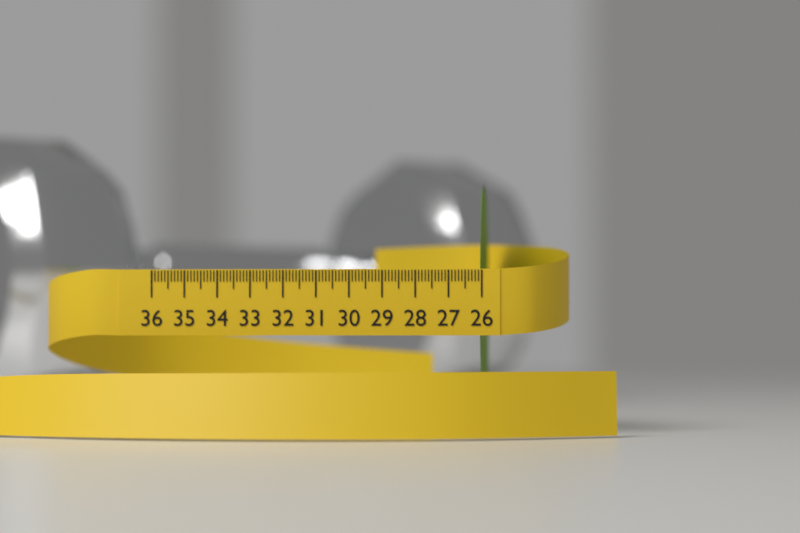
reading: 26.1 (no unit)
